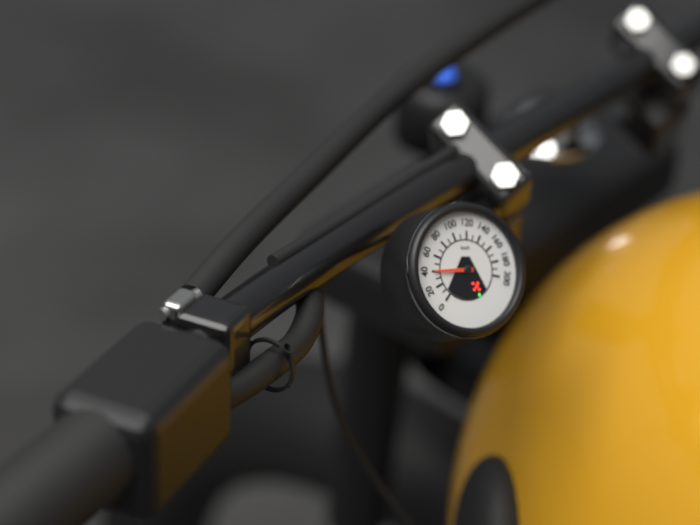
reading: 40 km/h
